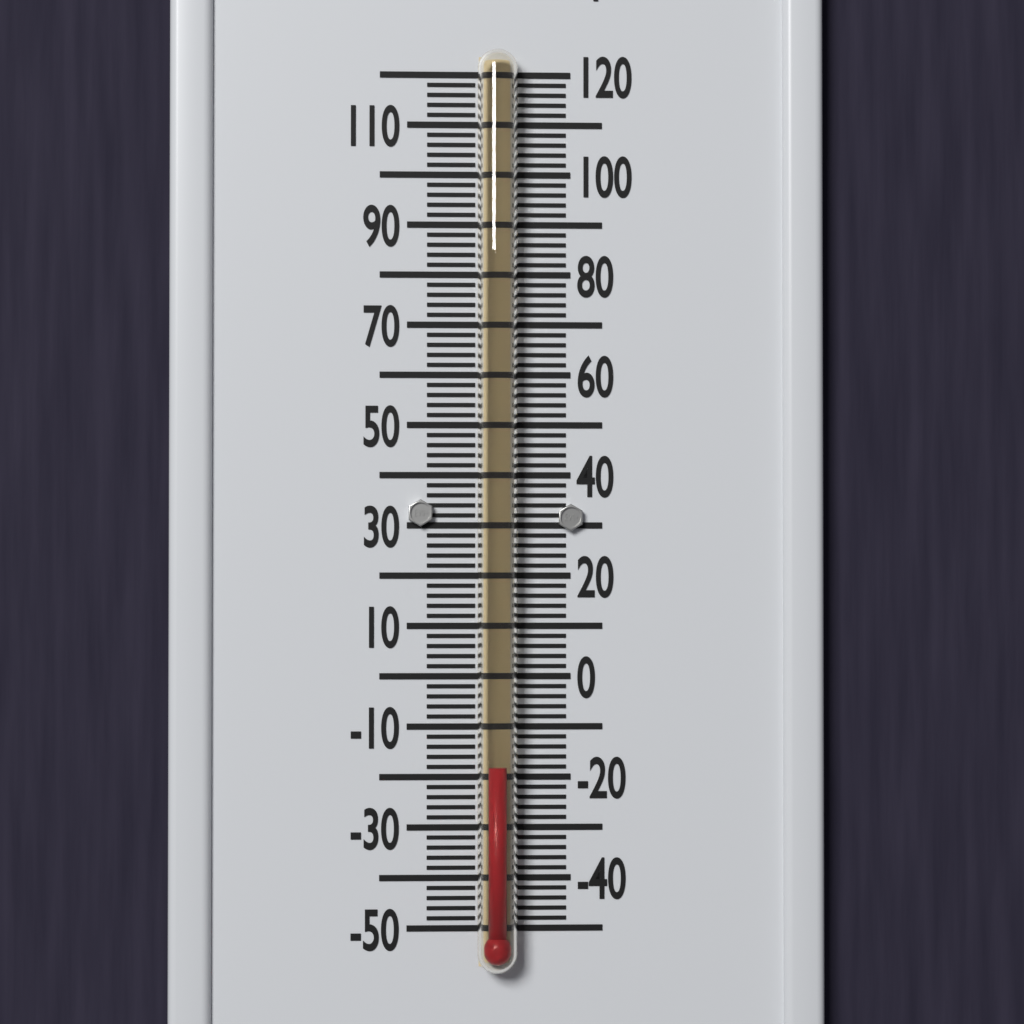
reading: -18 °F
